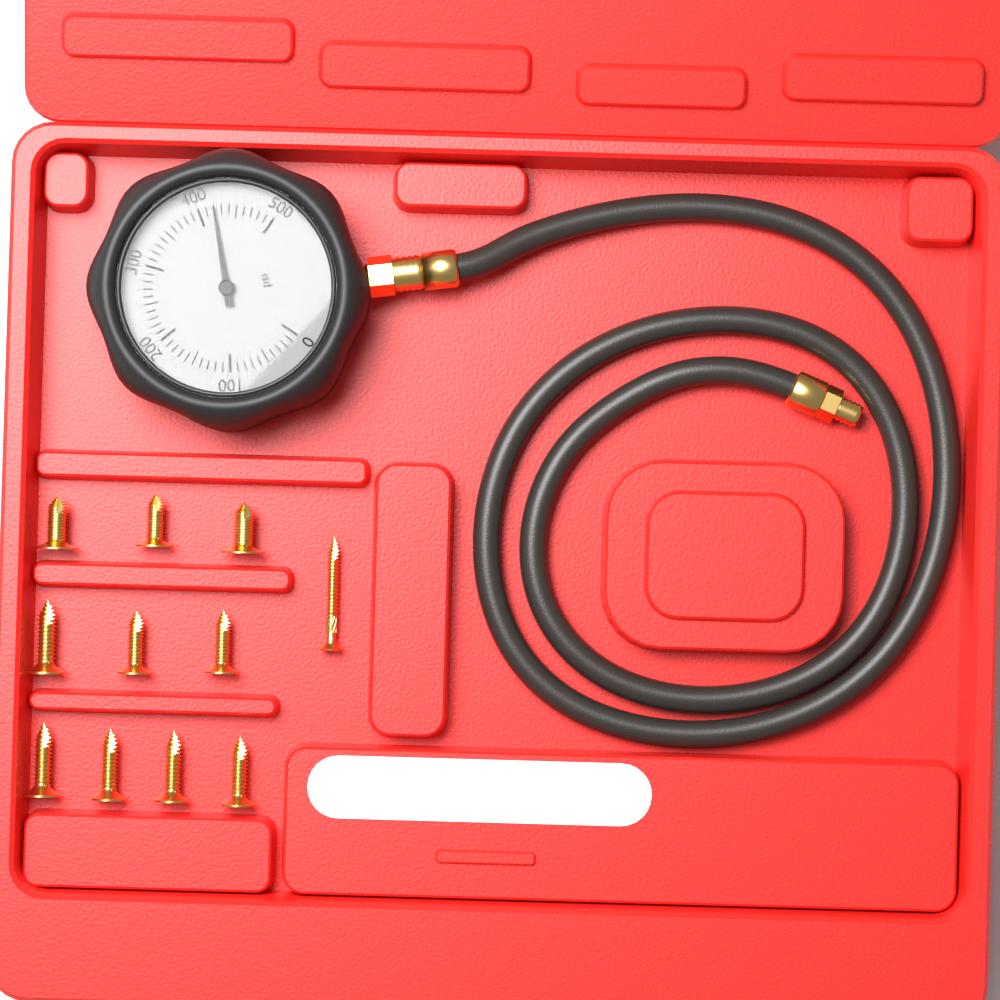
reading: 420 psi
